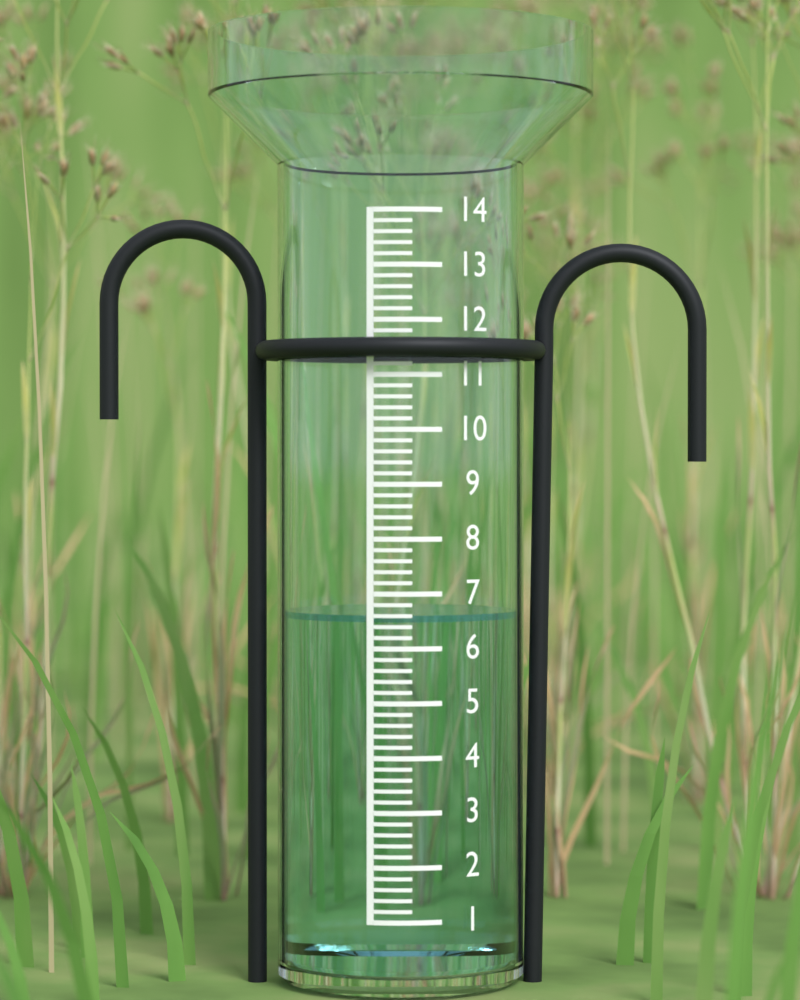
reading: 6.6 (no unit)
